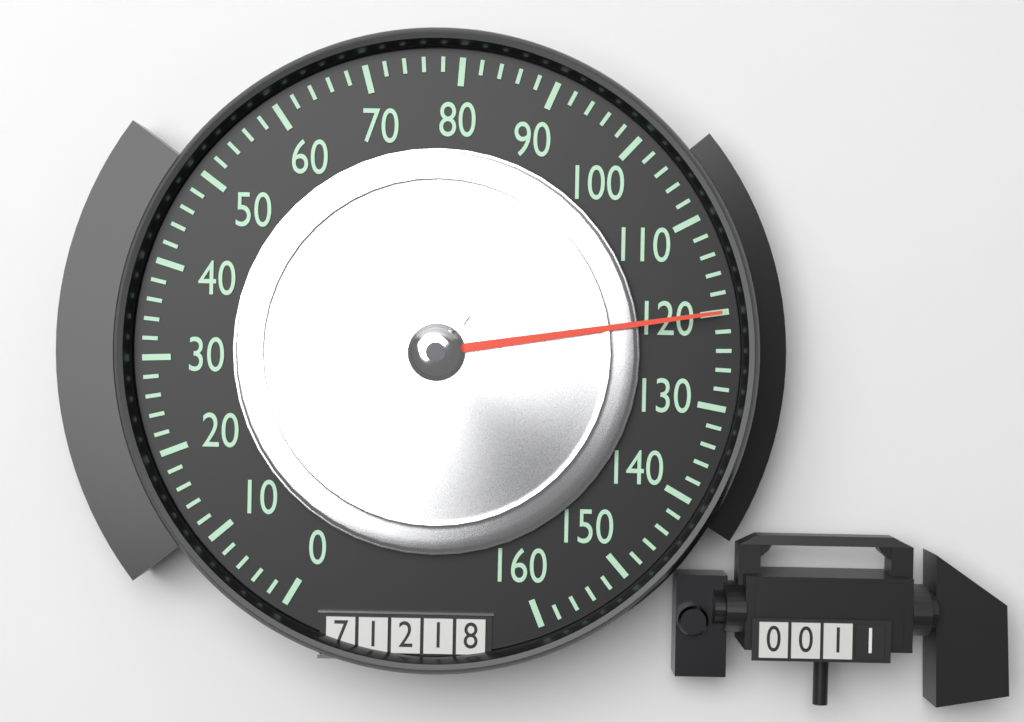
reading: 120 (no unit)
